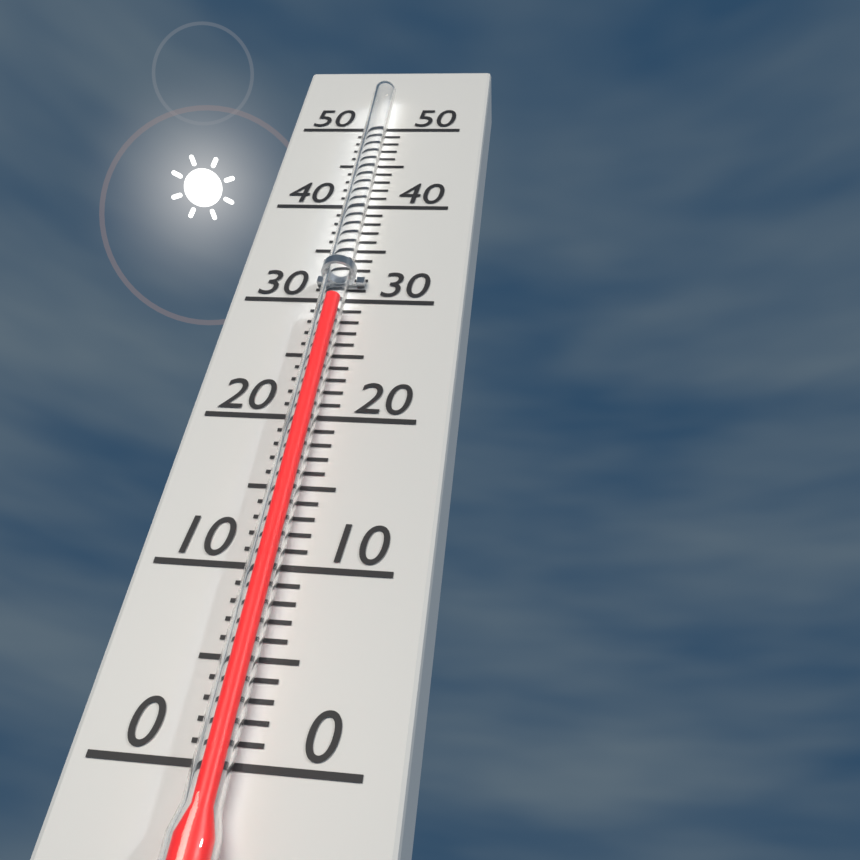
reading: 29 (no unit)
